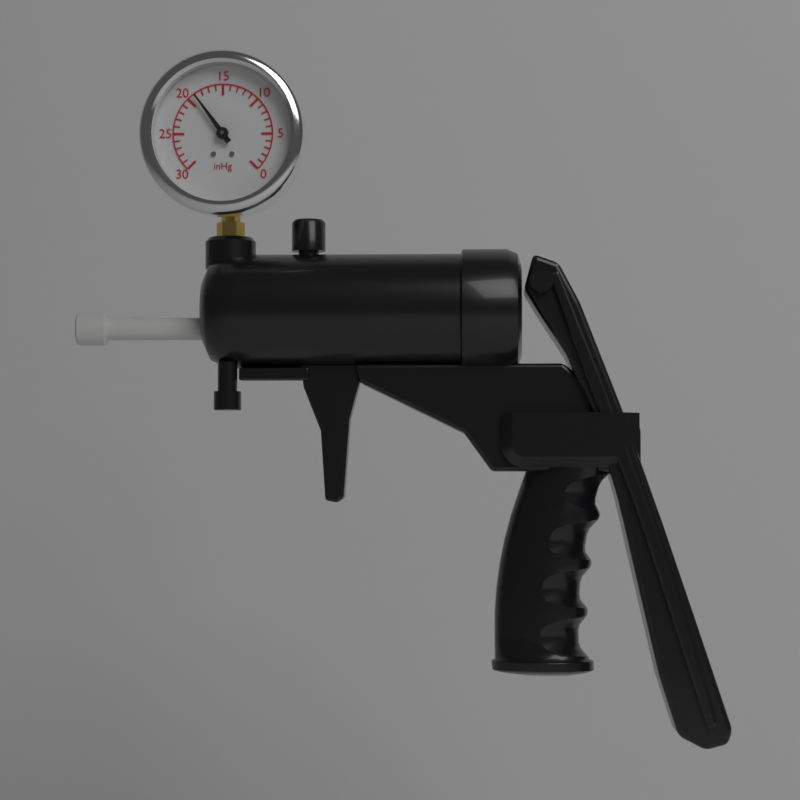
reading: 19 inHg
